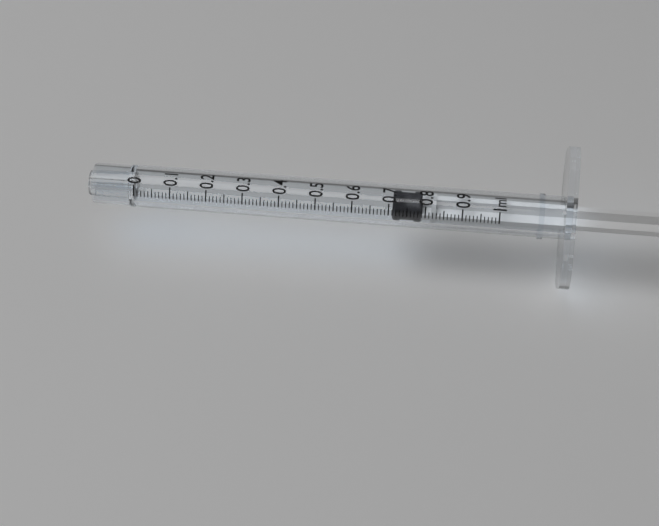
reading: 0.71 ml
